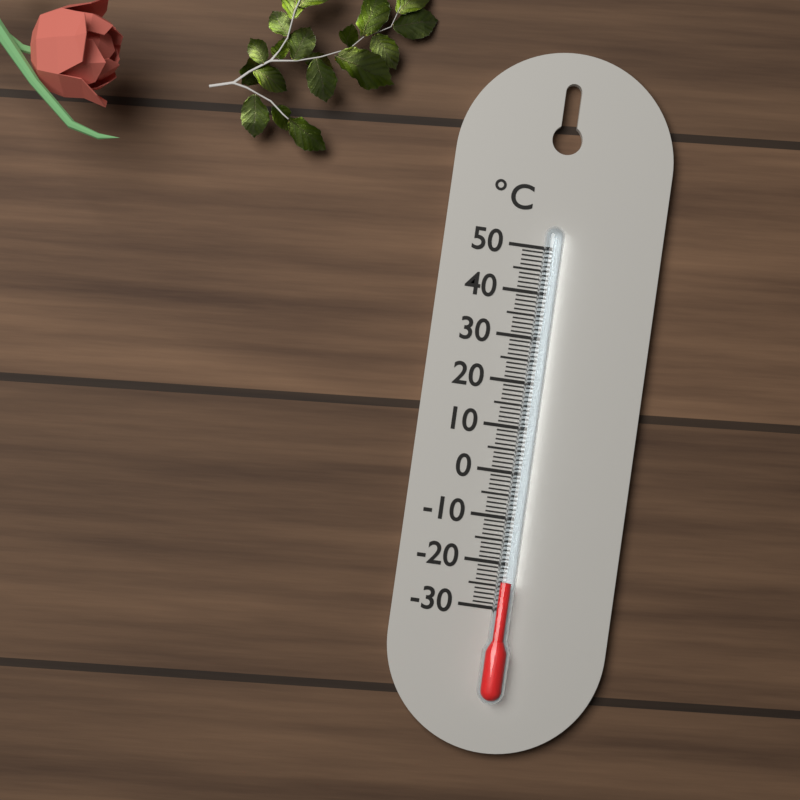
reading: -24 °C
